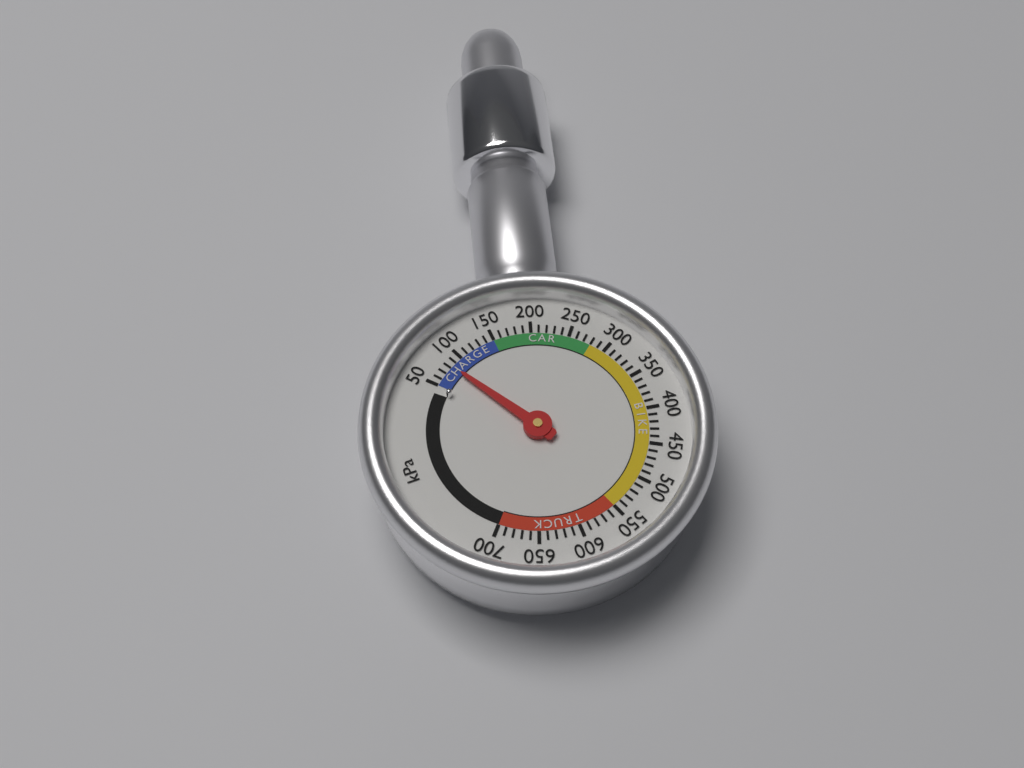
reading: 80 kPa
